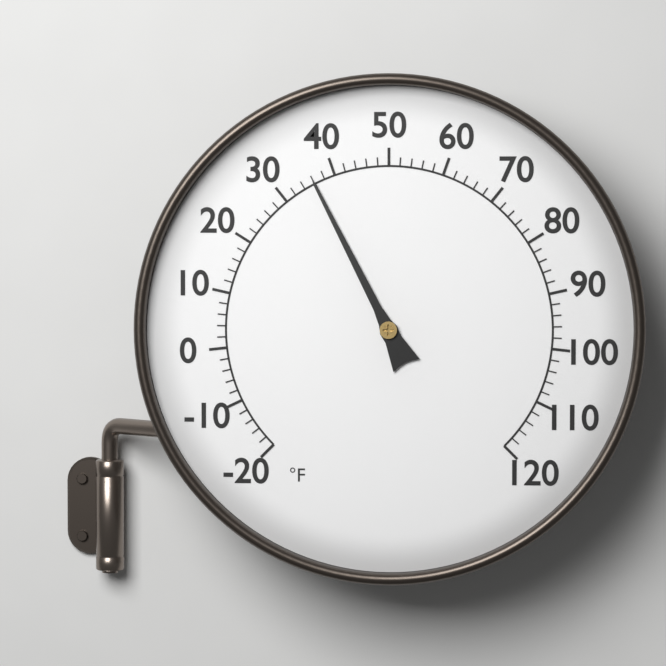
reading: 36 °F
